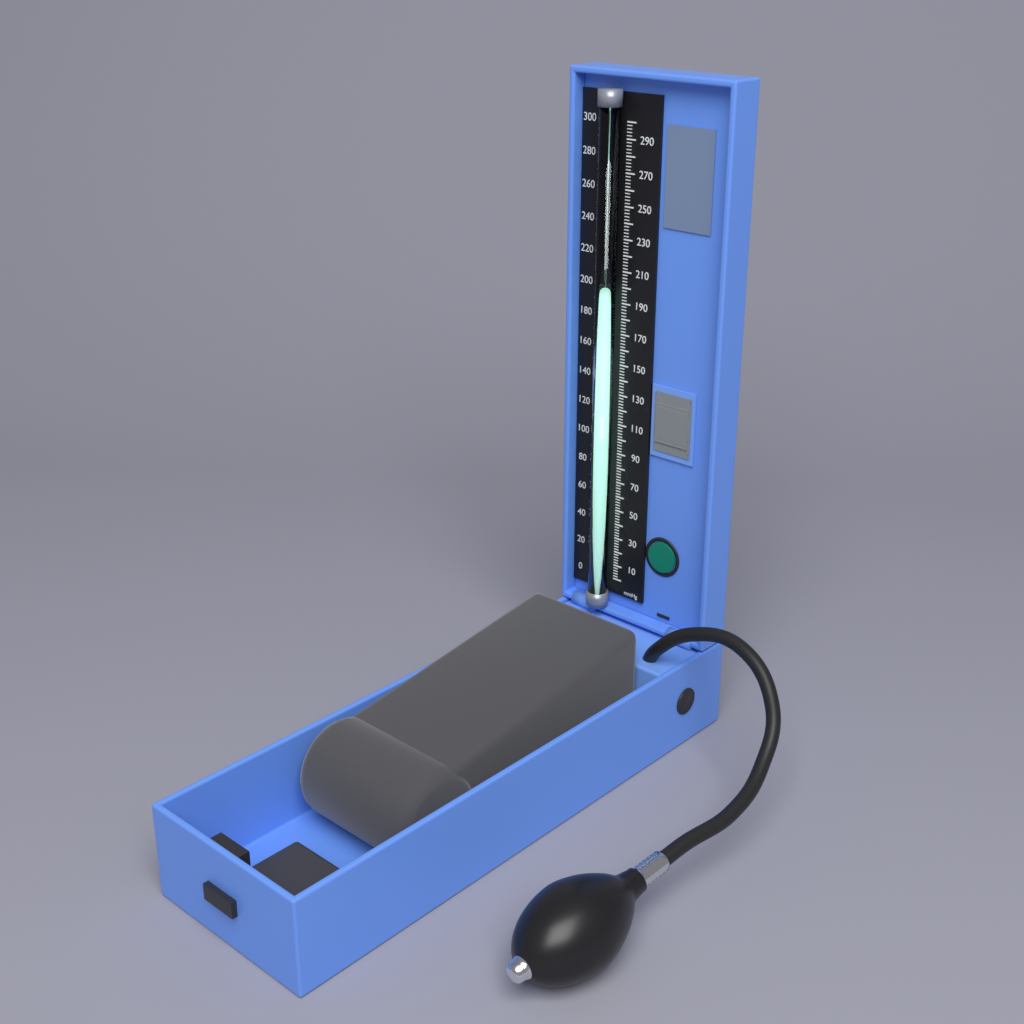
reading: 194 mmHg
